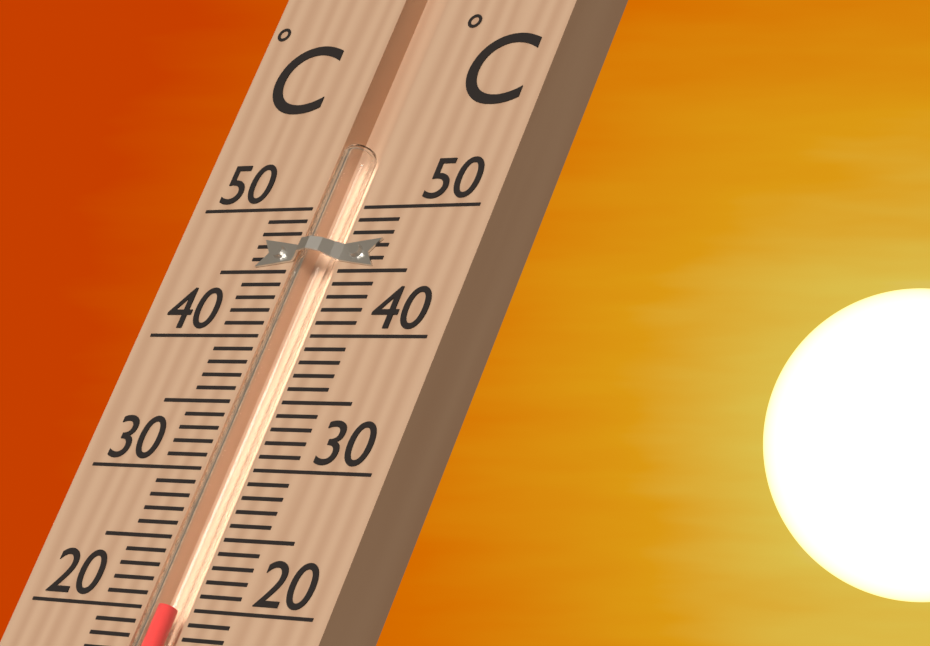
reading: 20 °C
